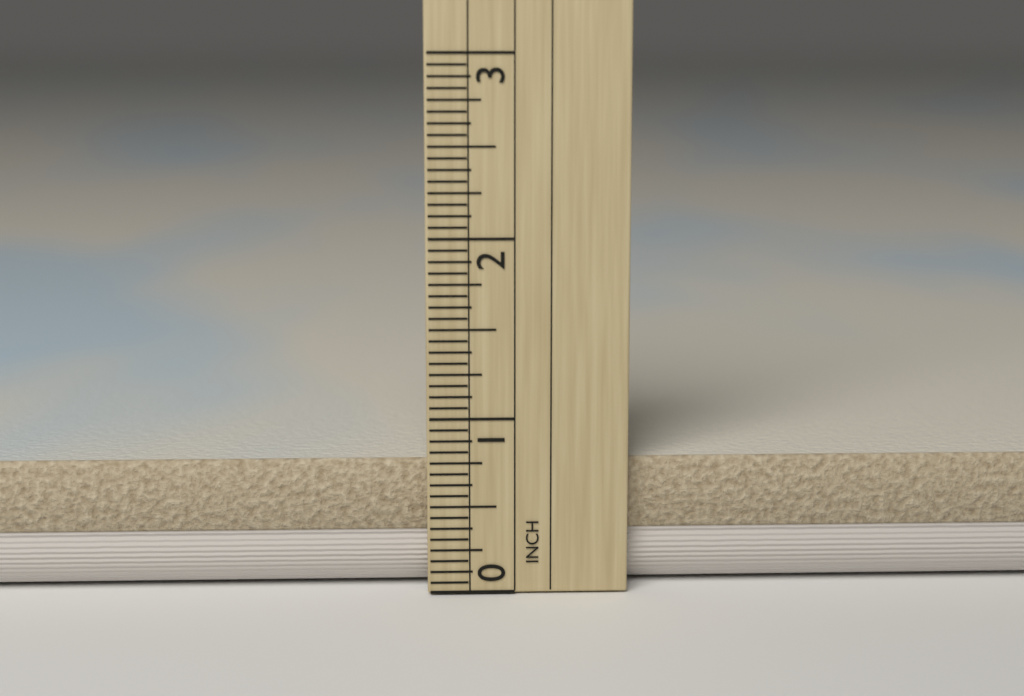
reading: 0.7500 in
